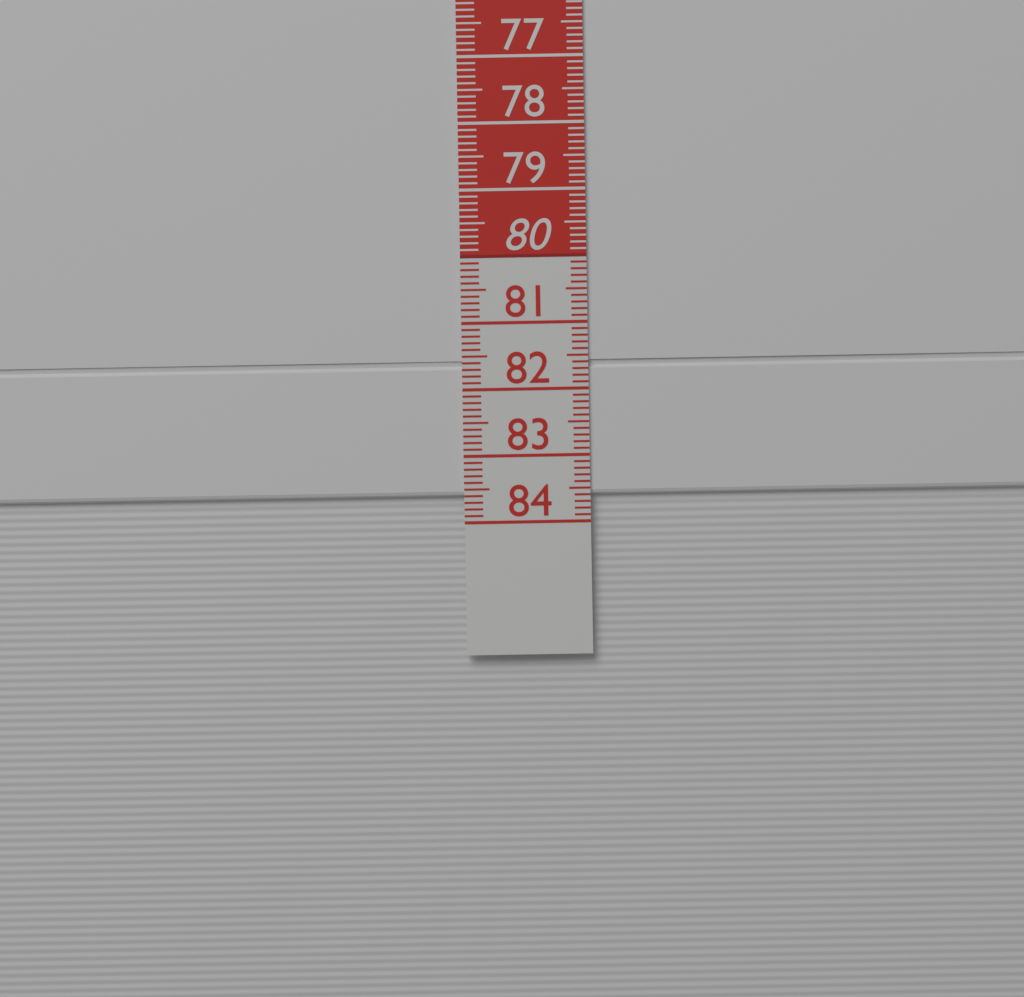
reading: 83.6 cm
